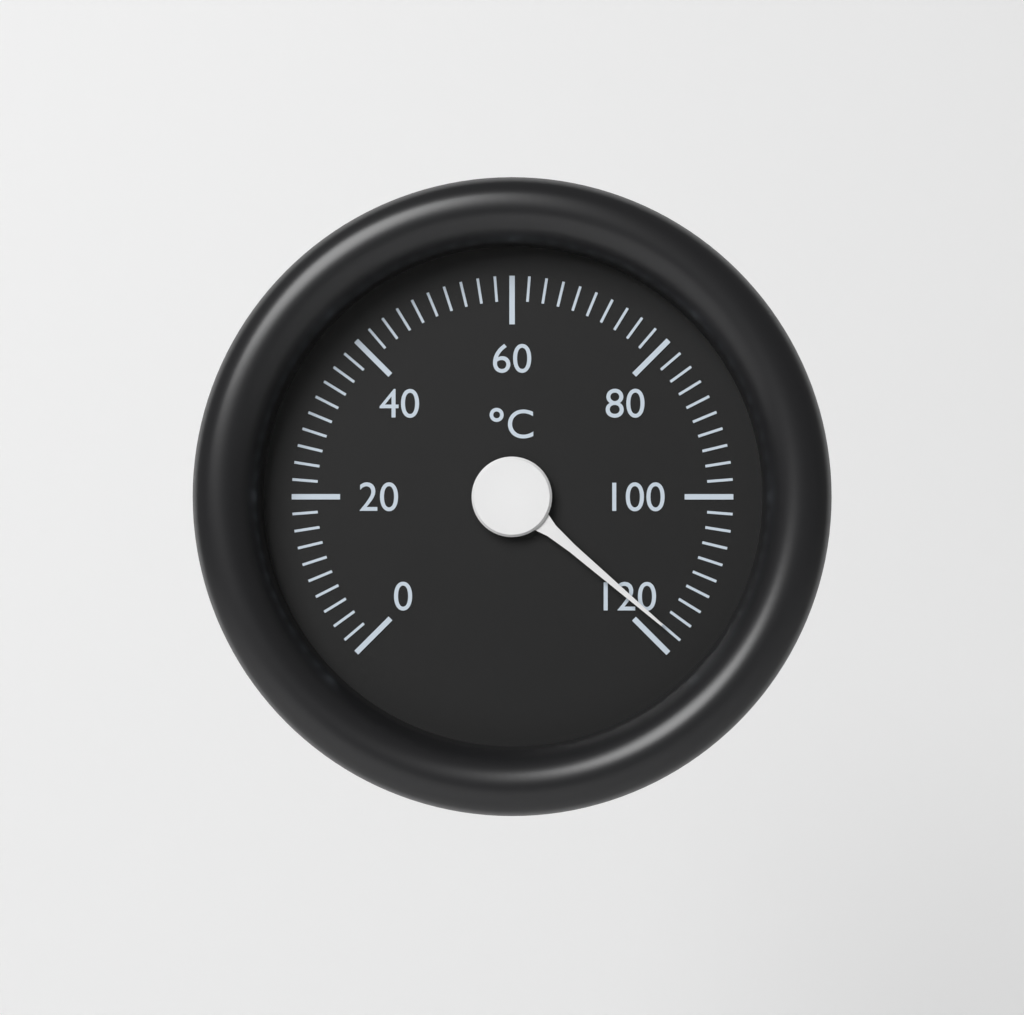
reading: 118 °C
